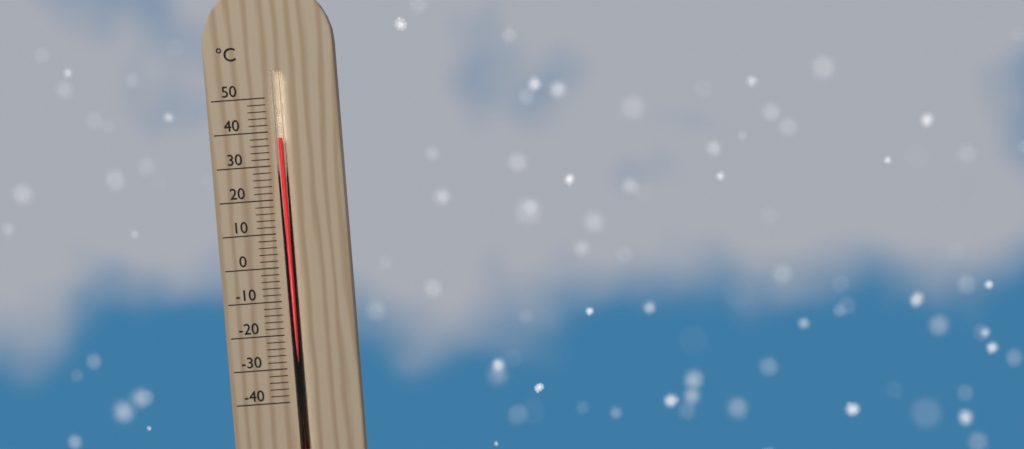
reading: 38 °C
